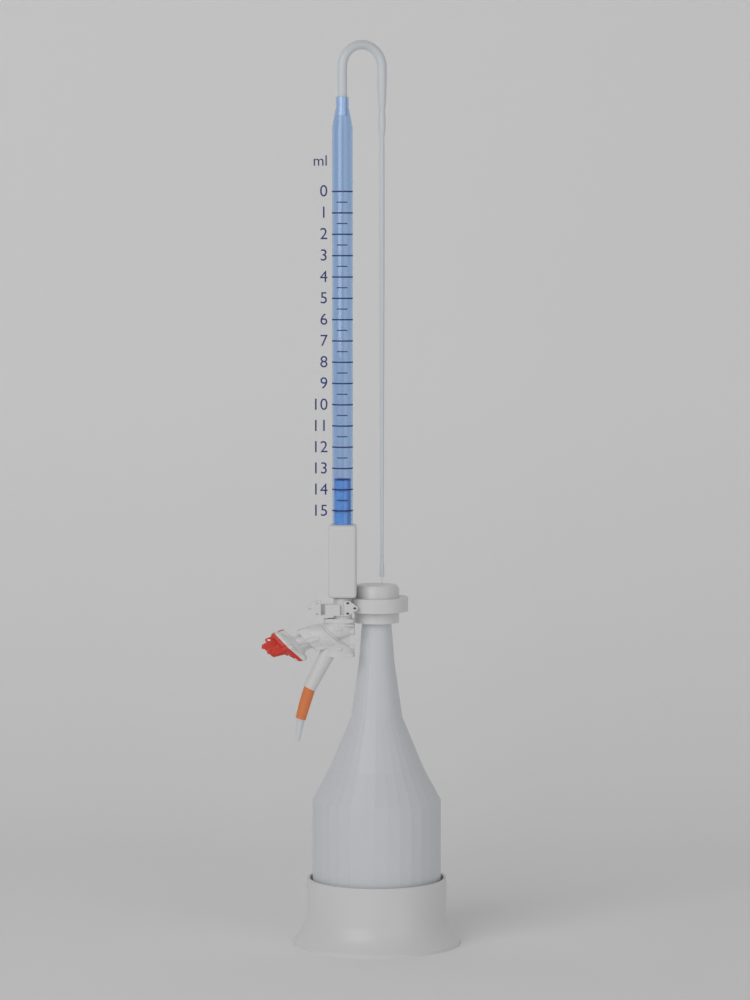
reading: 13.5 ml
